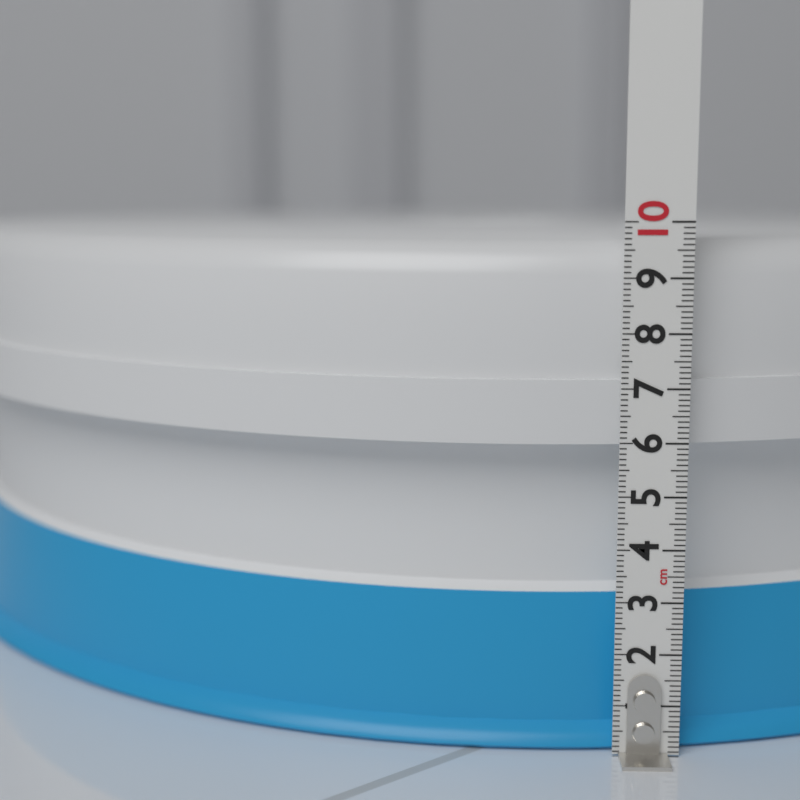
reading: 9.7 cm
